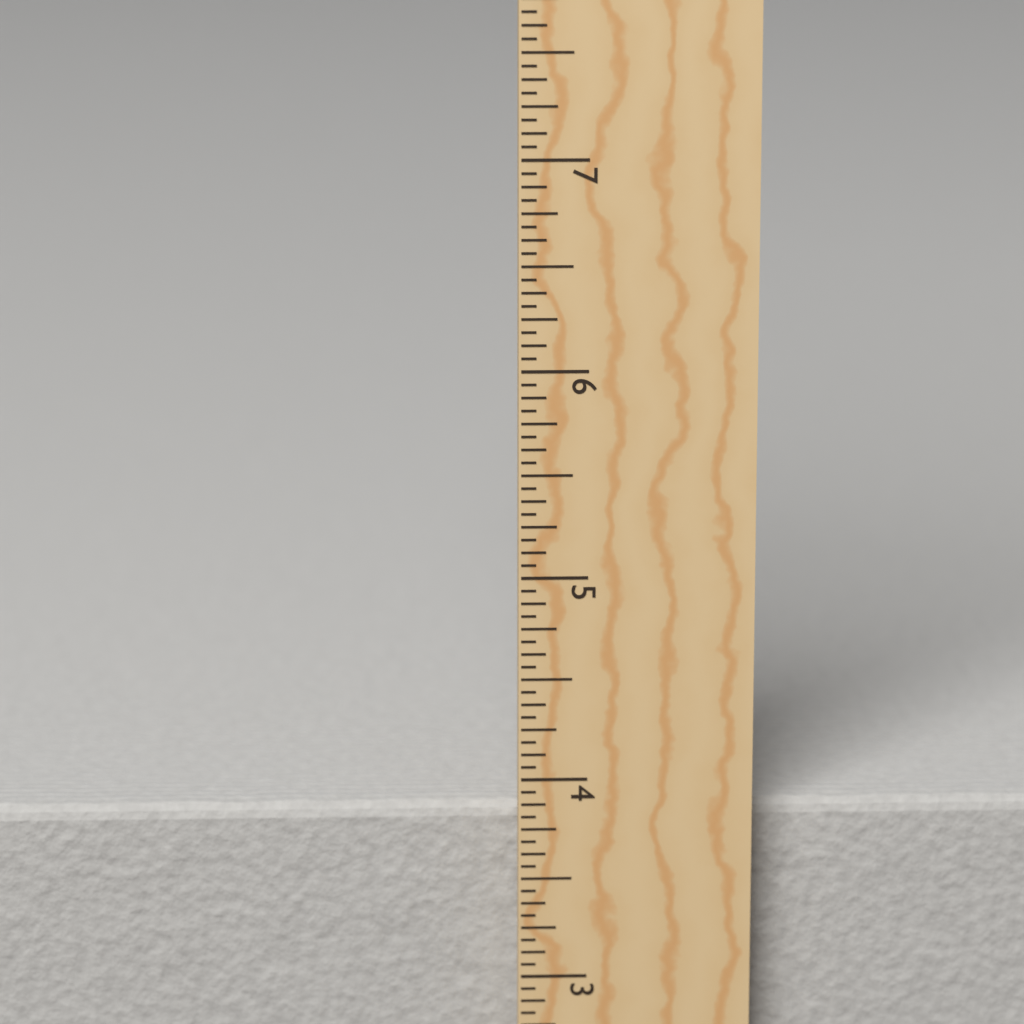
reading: 3.8125 in
